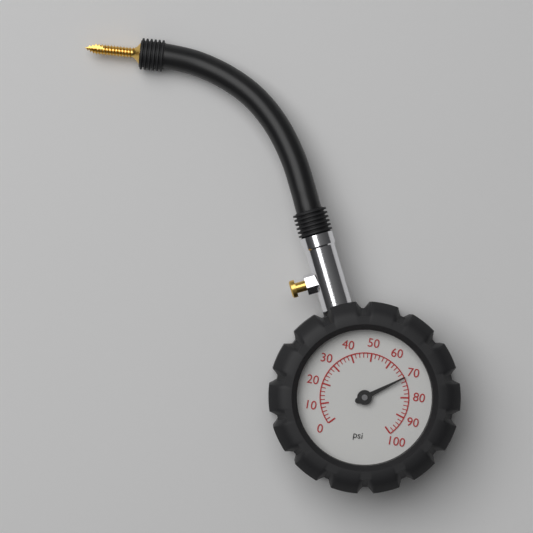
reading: 70 psi
